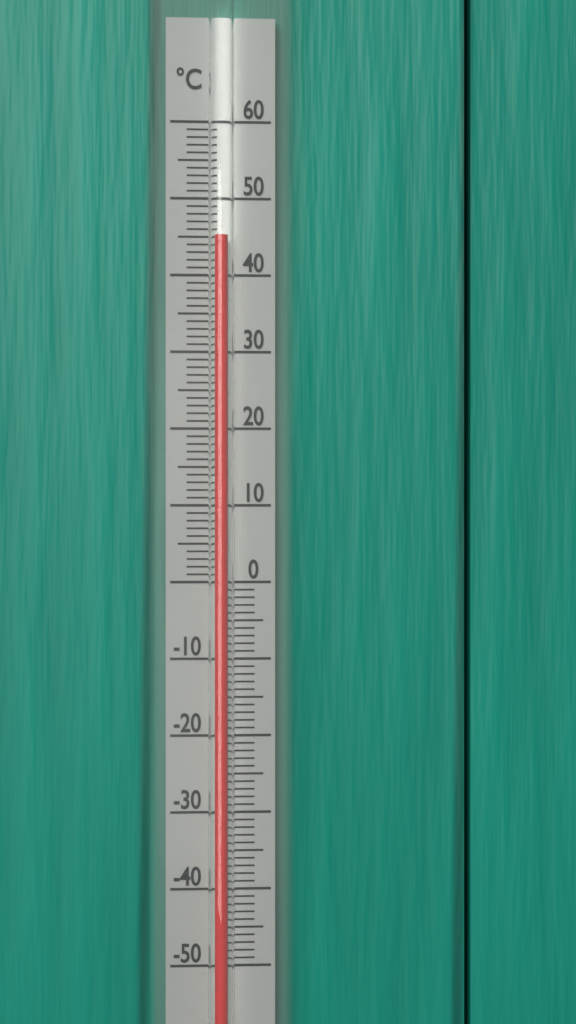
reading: 45 °C
